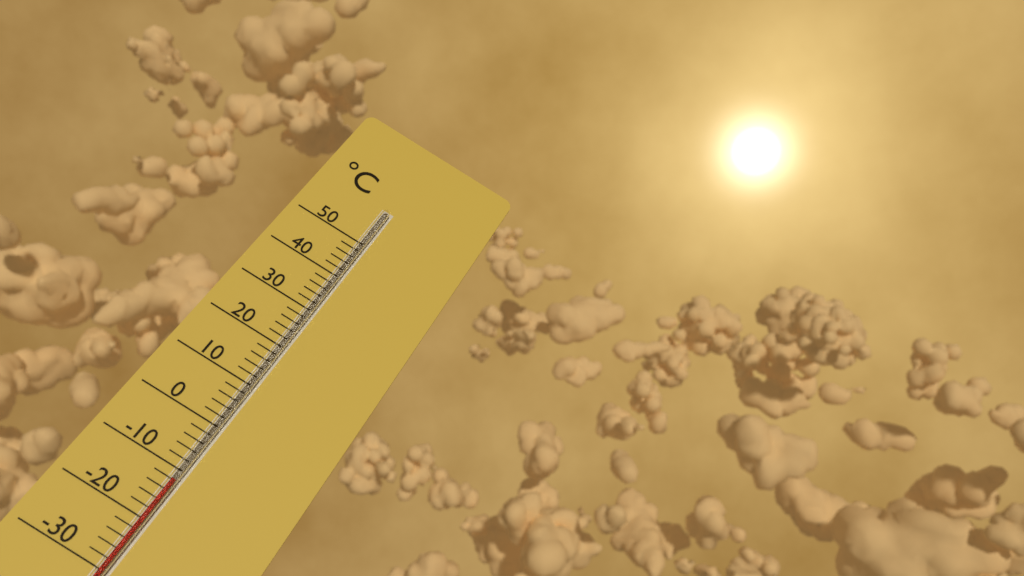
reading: -12 °C
